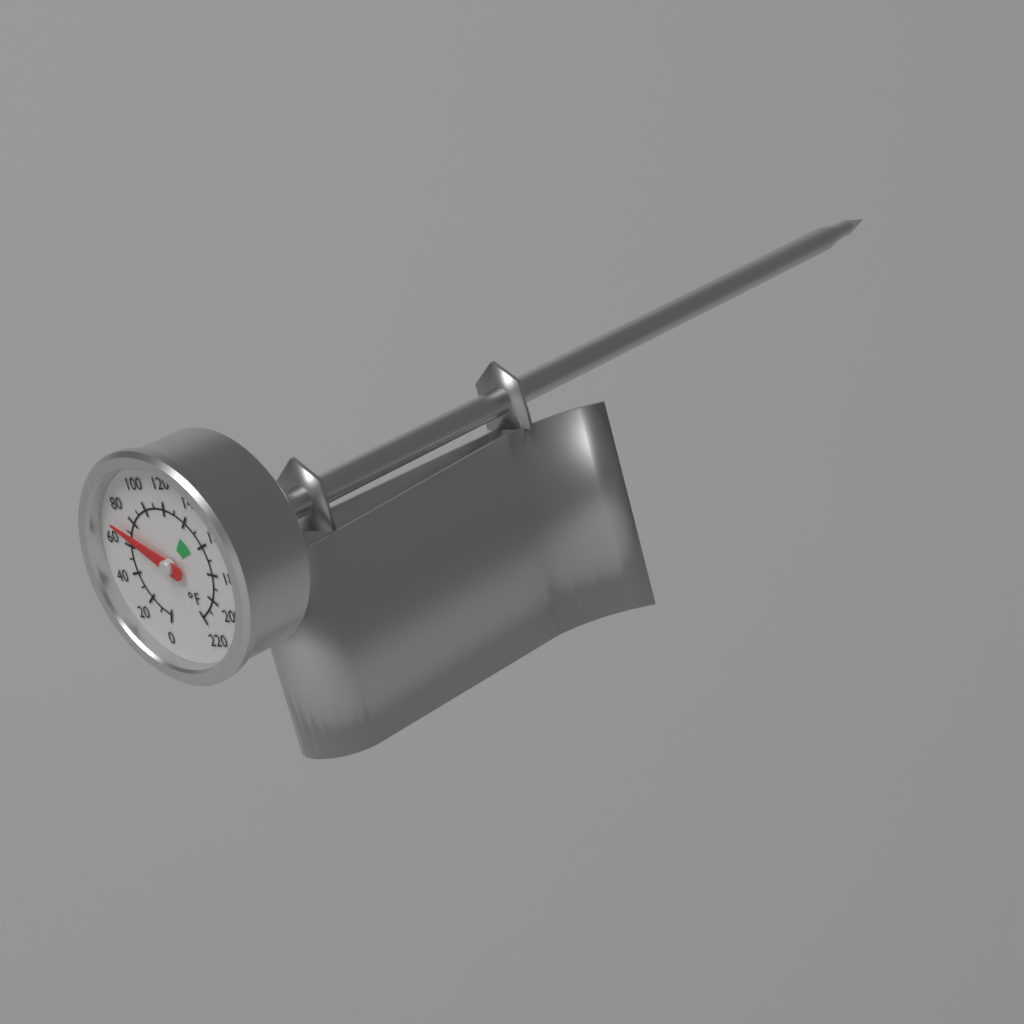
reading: 68 °F
